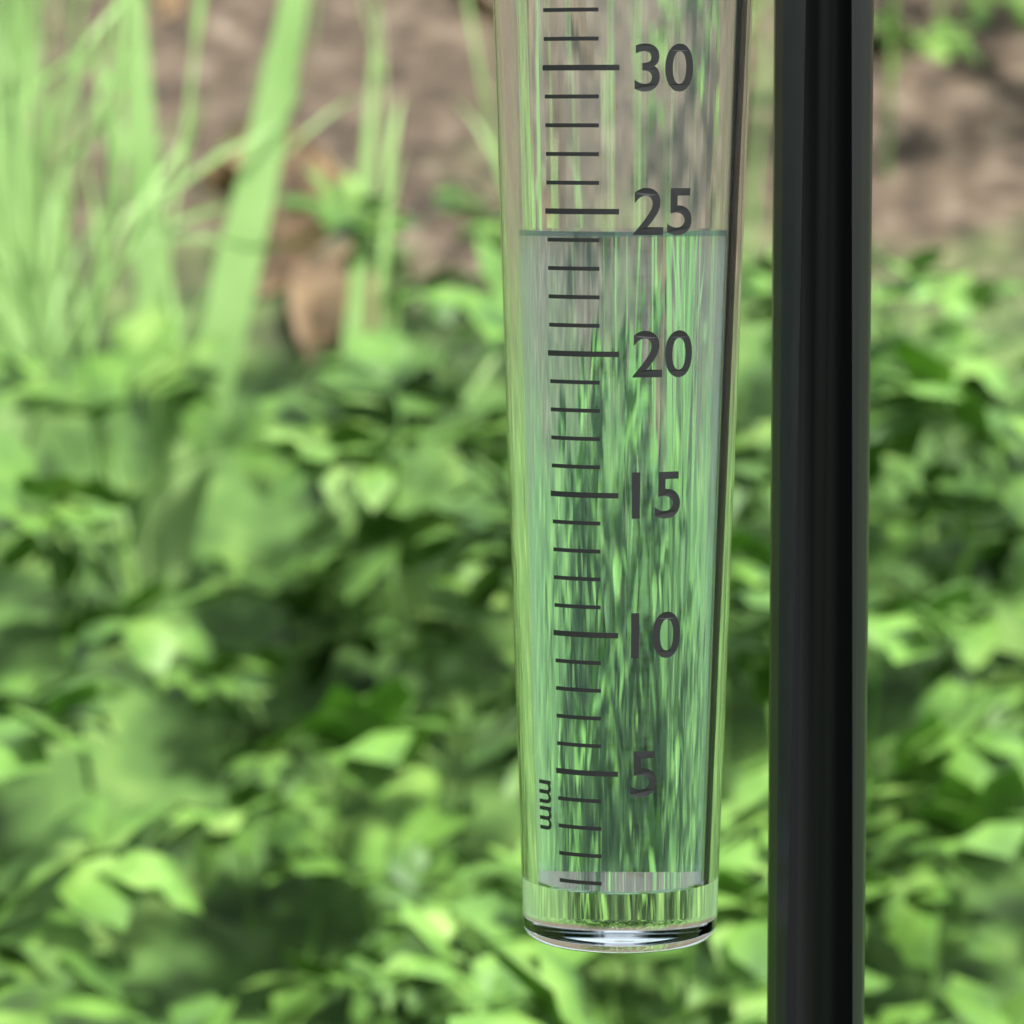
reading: 24.3 mm
